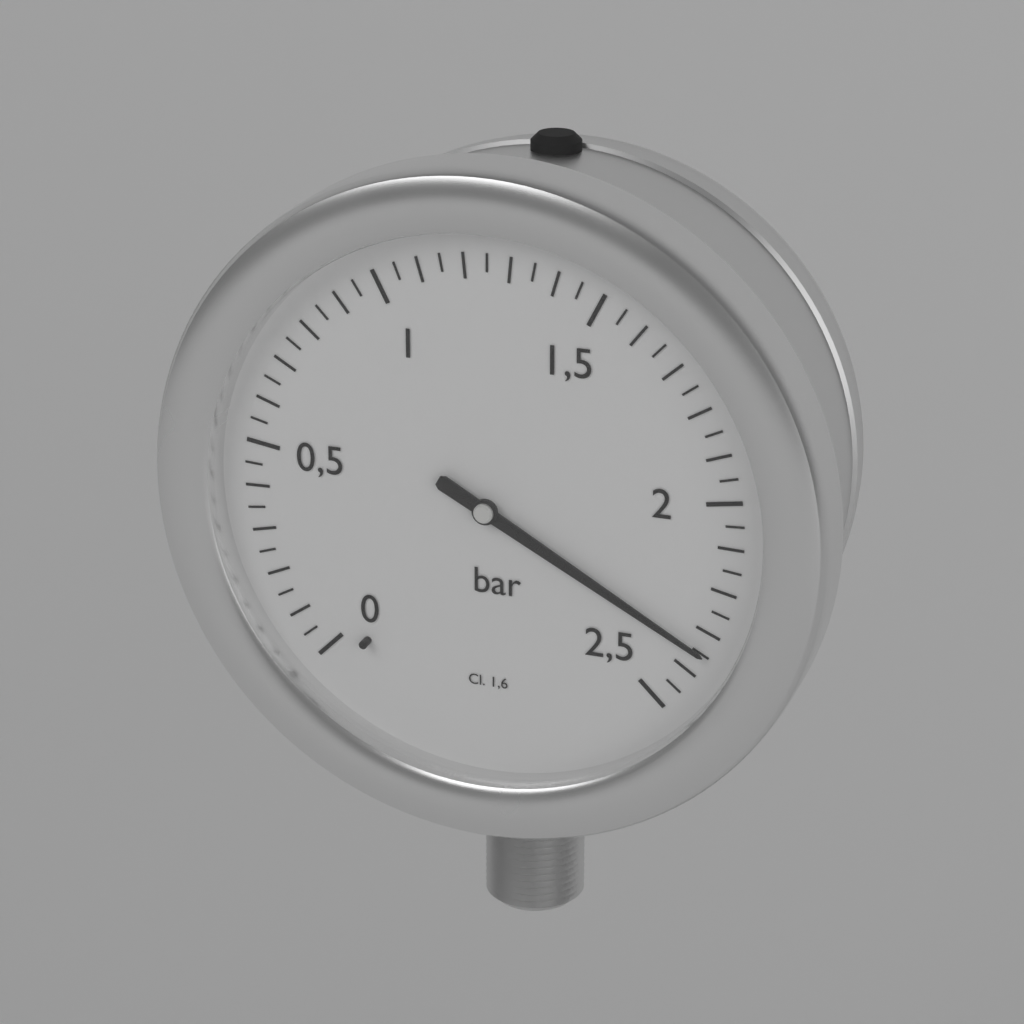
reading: 2.35 bar
